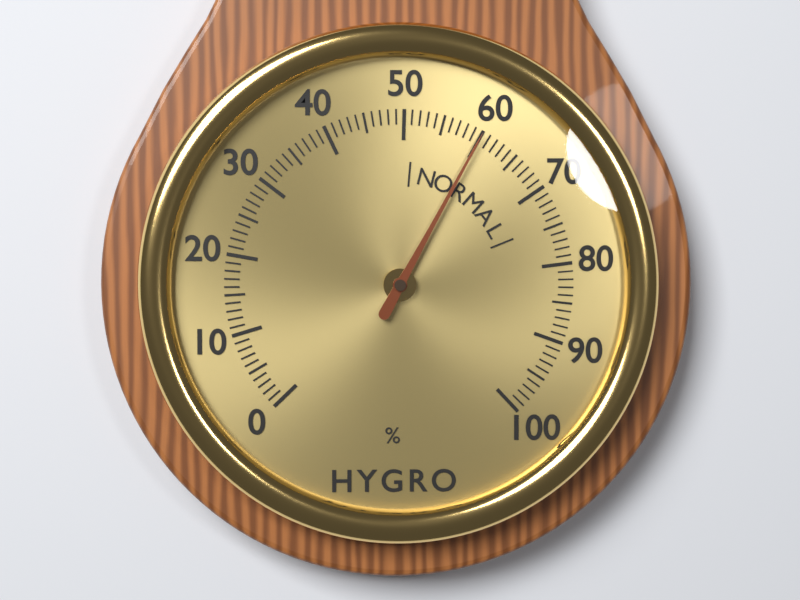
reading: 60 %
